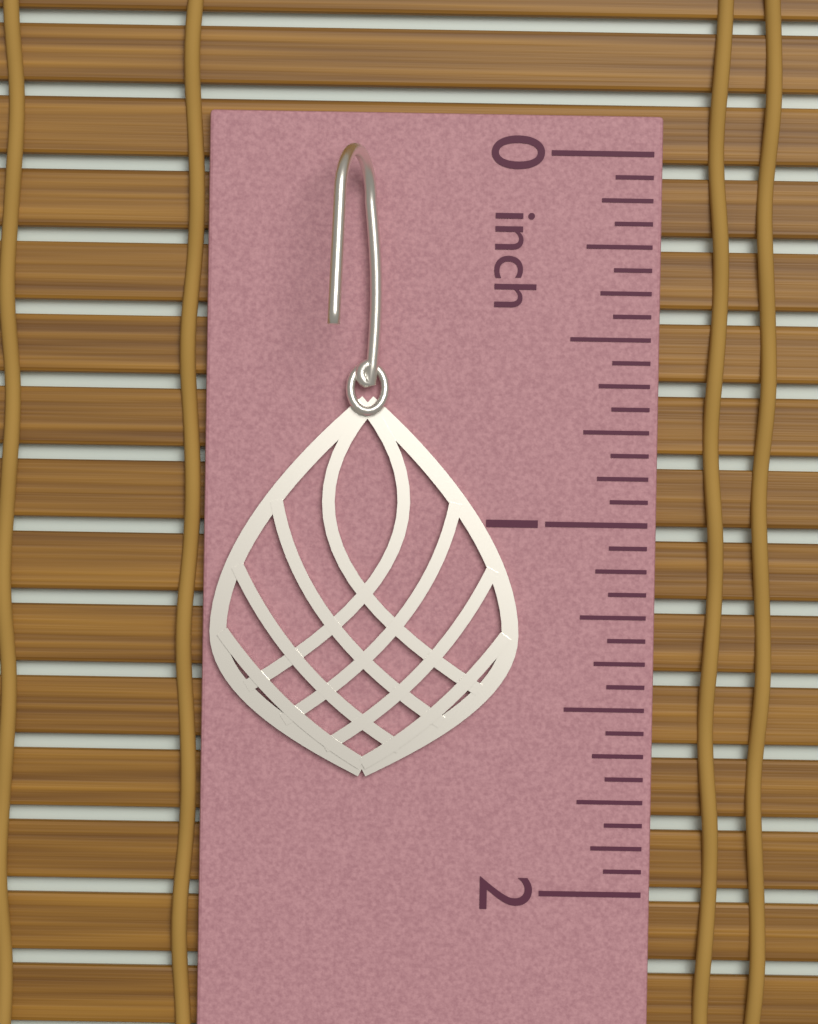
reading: 1.6875 inch
